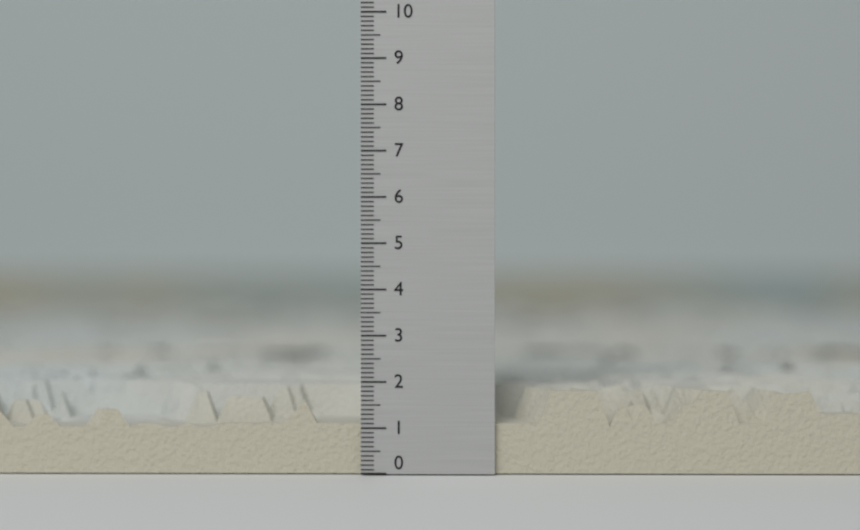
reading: 1.8 (no unit)
